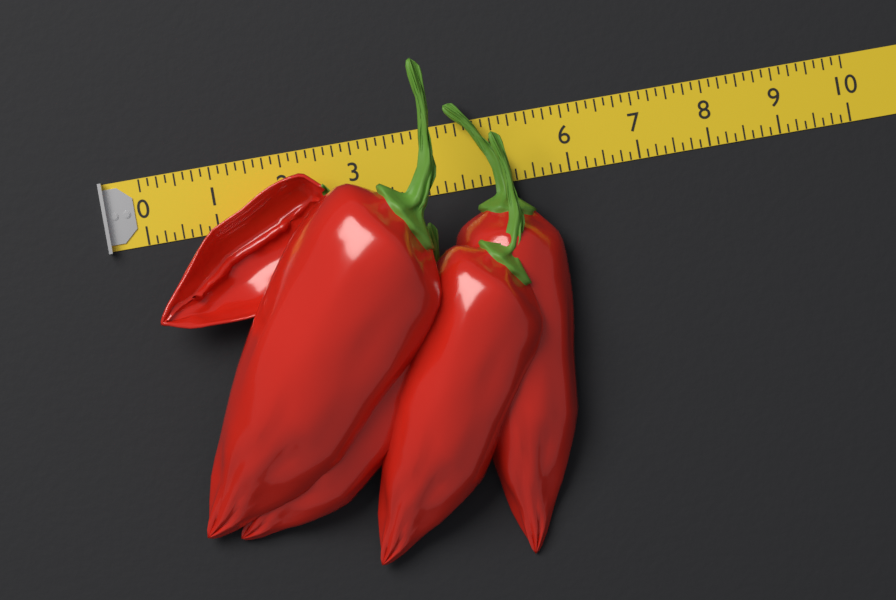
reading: 5.750 (no unit)
